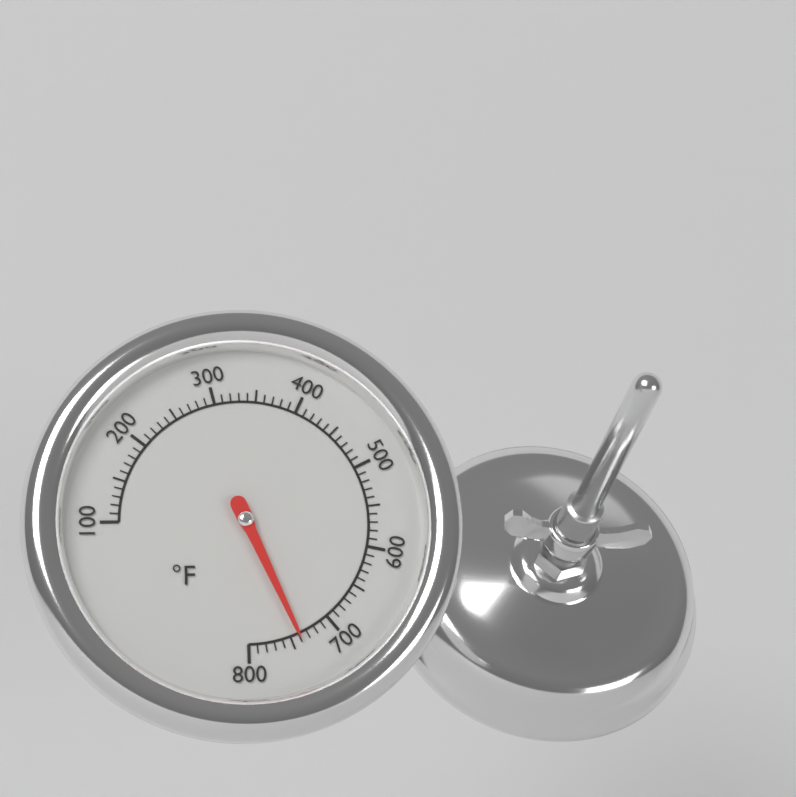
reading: 740 °F
